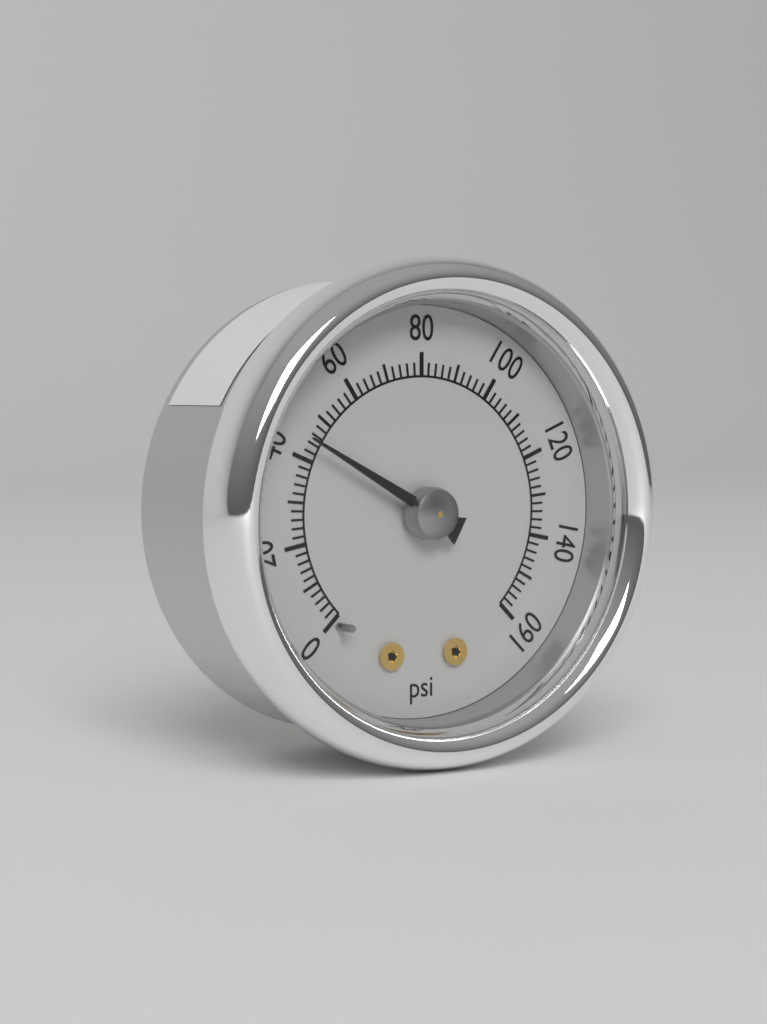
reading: 44 psi
